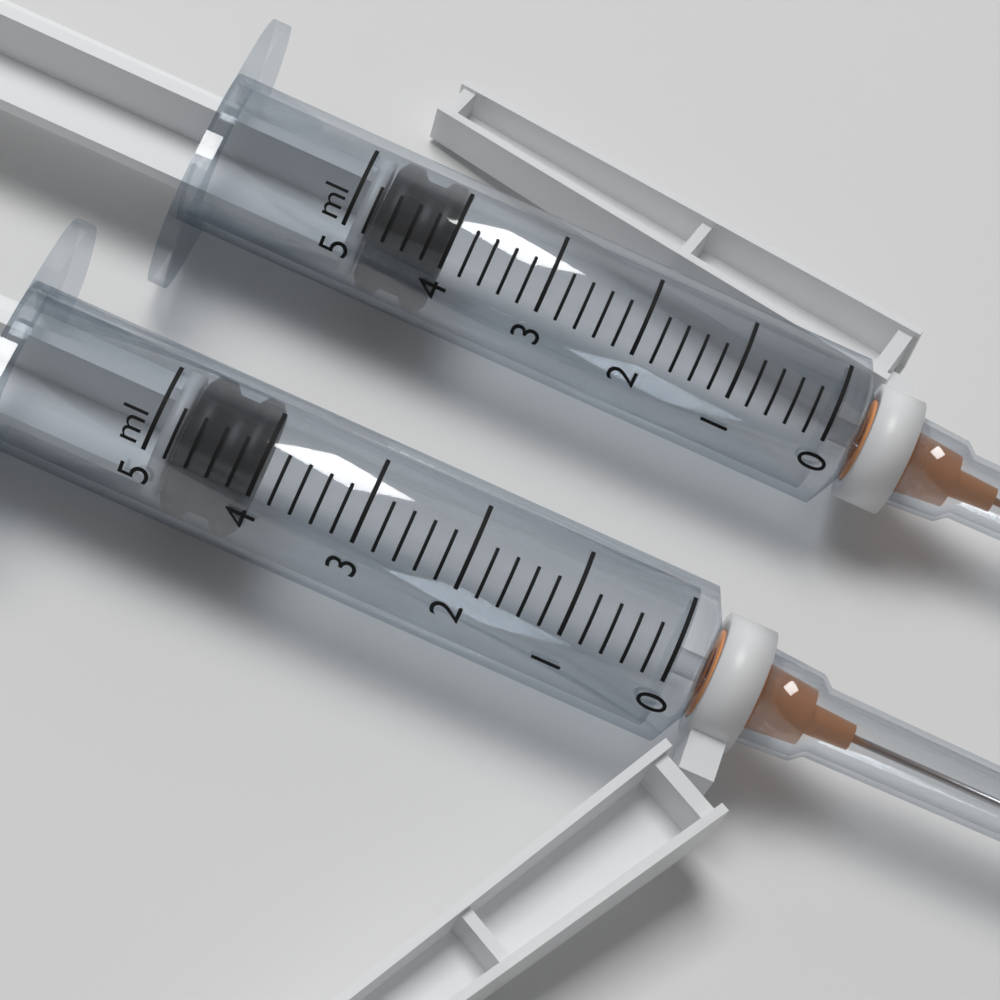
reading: 4.0 ml
